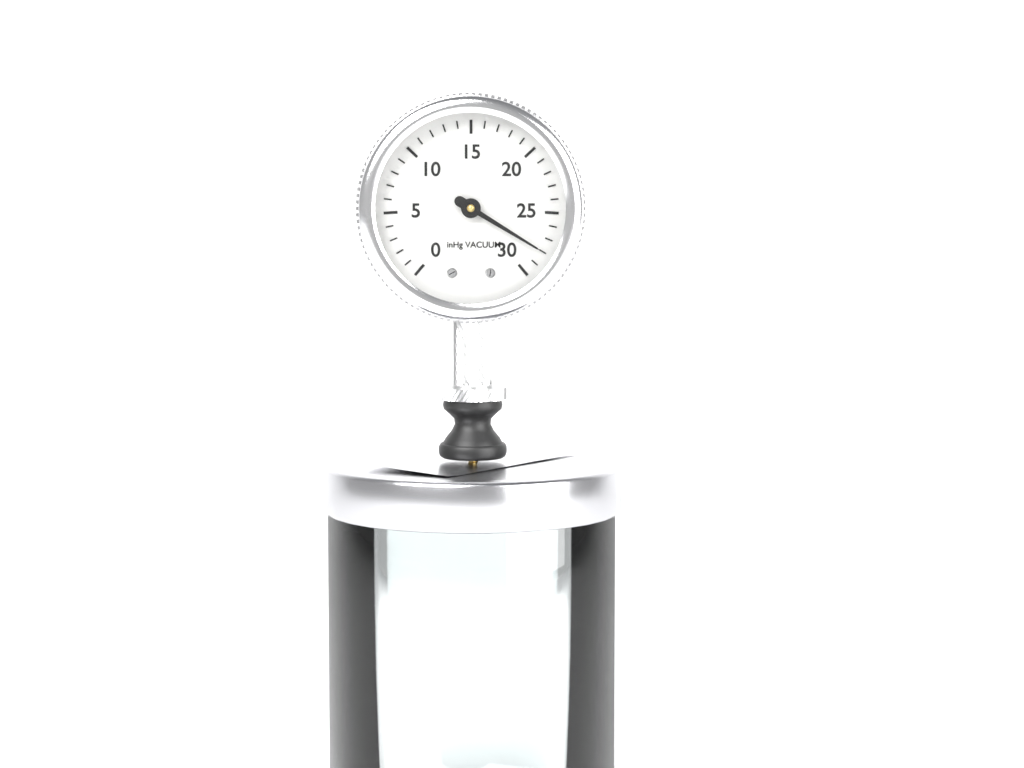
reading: 28 inHg
